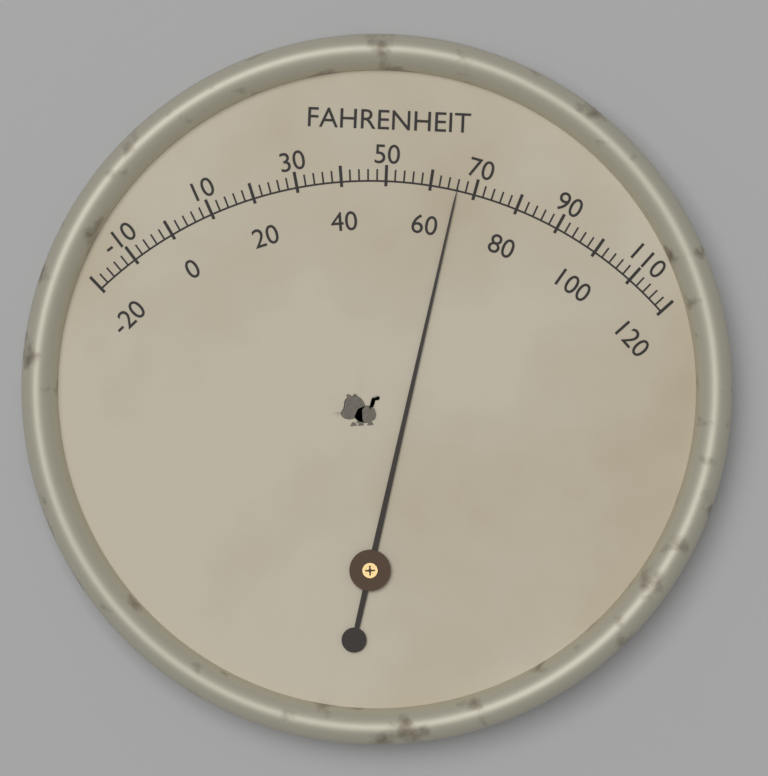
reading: 66 °F
